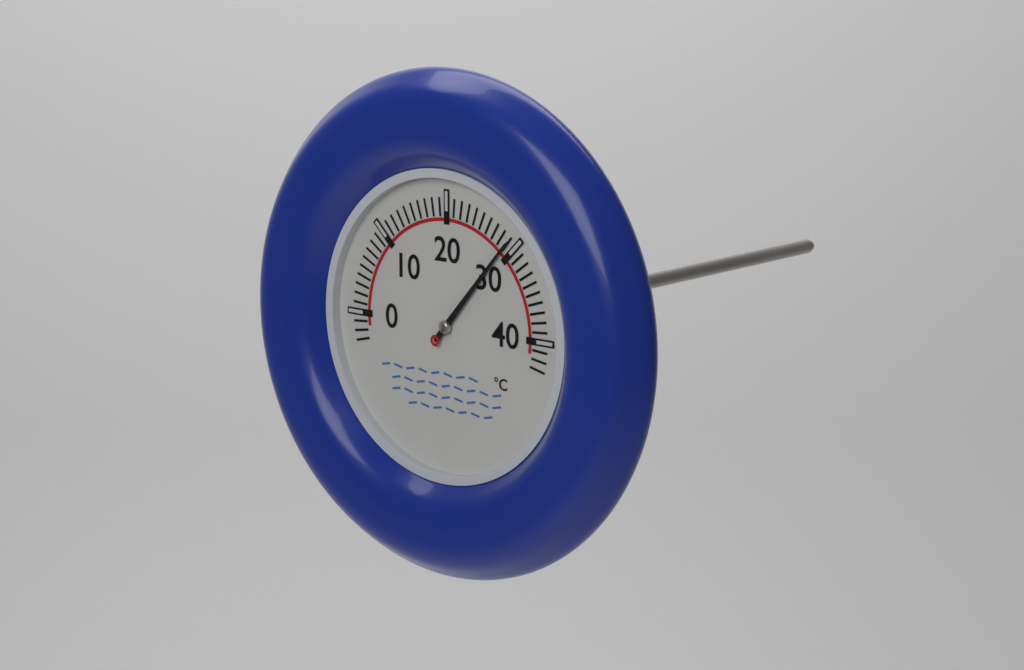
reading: 29 °C
